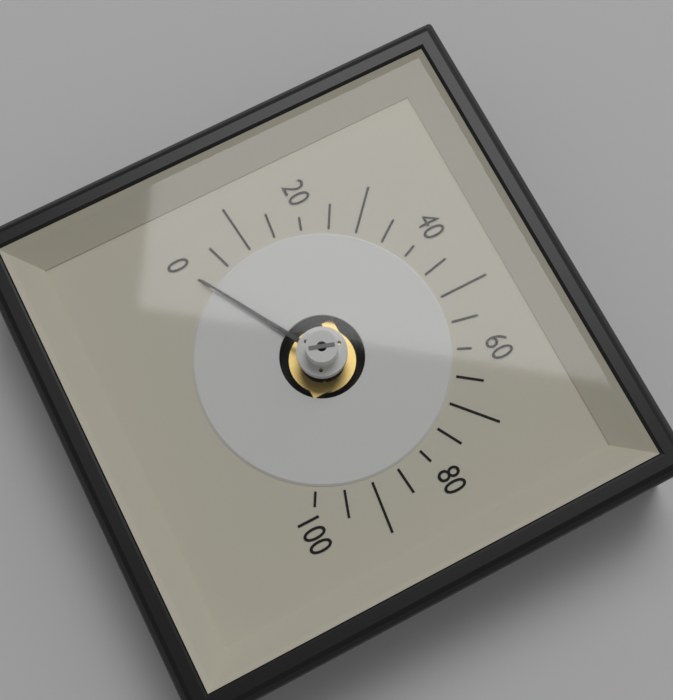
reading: 0 (no unit)
